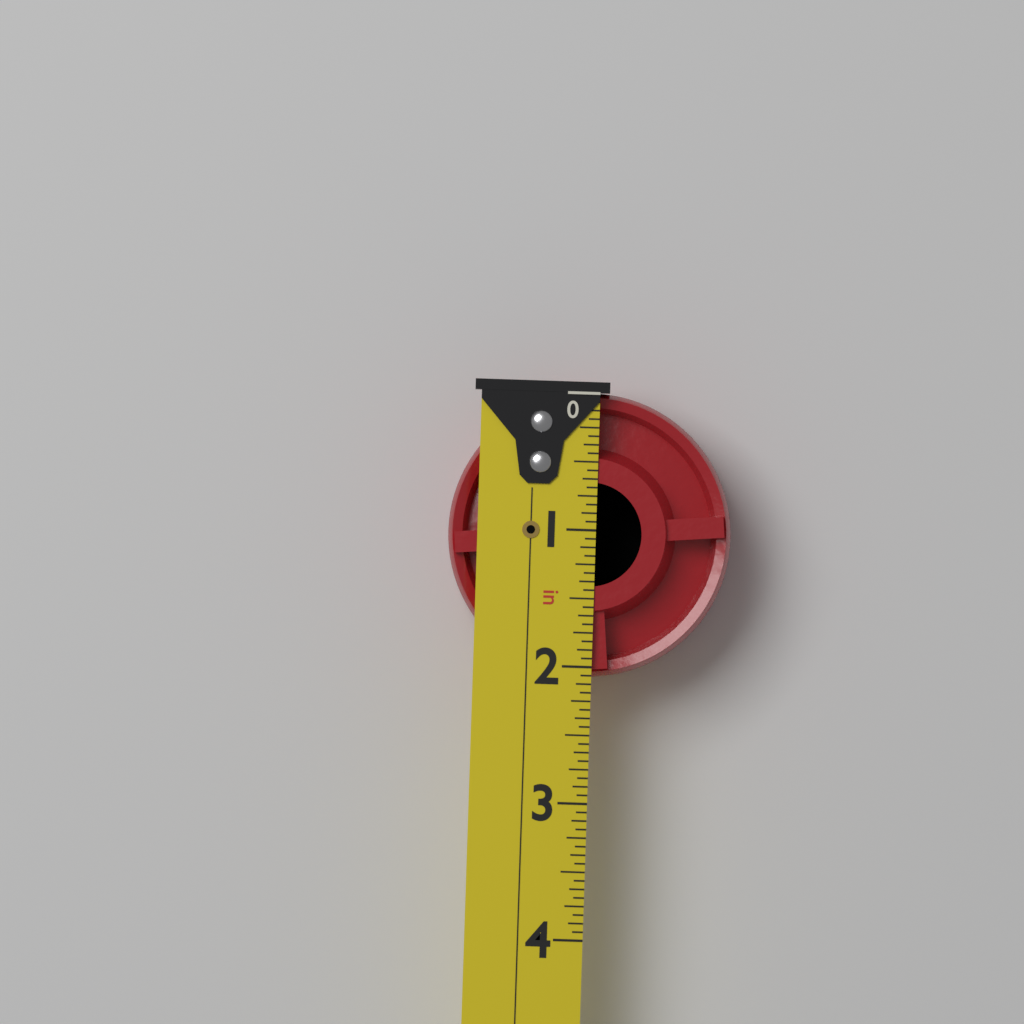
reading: 2.0625 in
